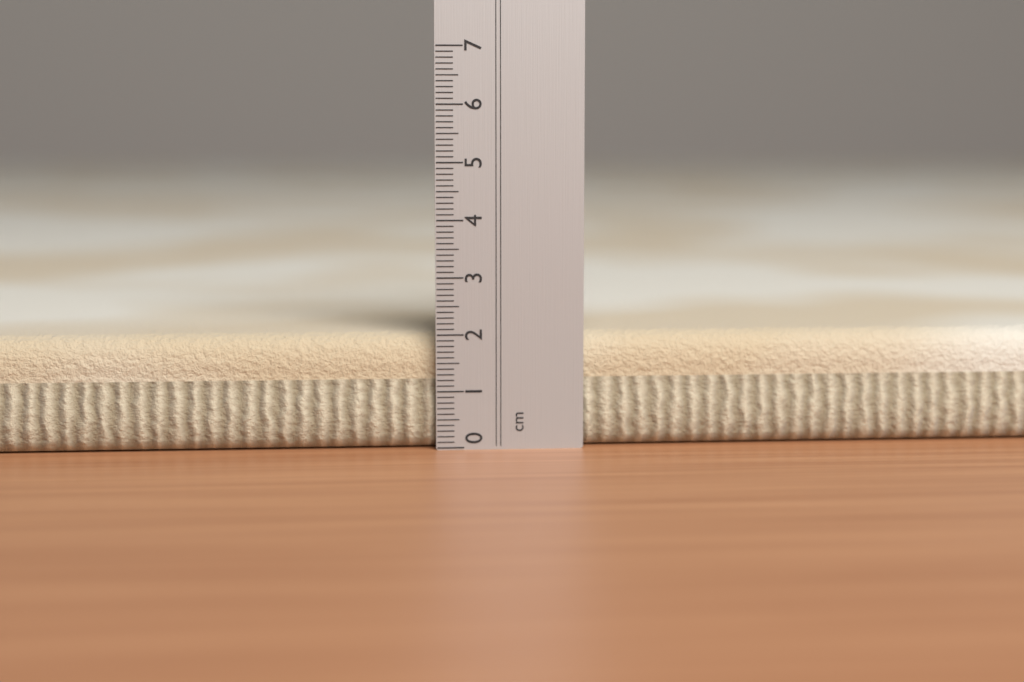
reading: 2.0 cm
